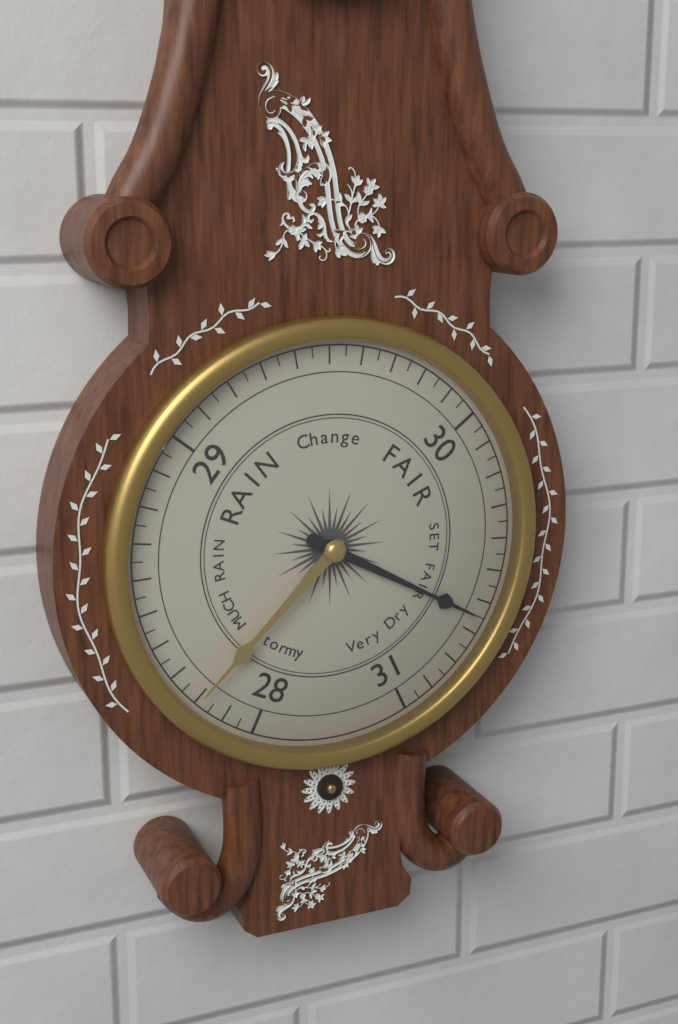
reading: 30.65 (no unit)
